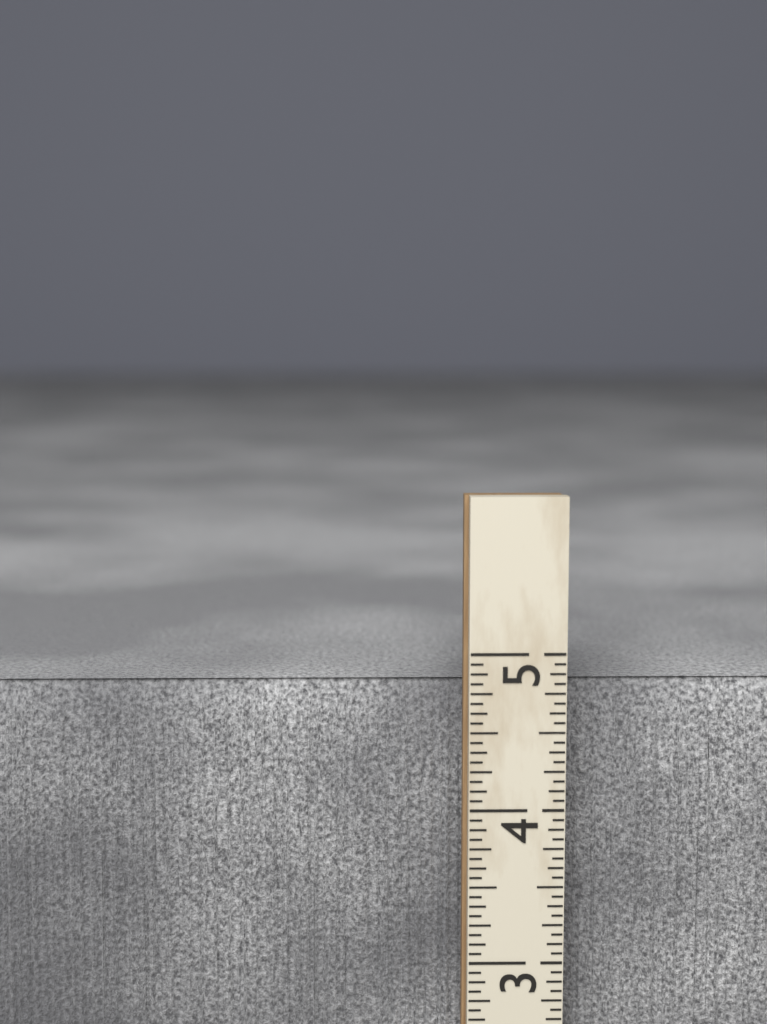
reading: 4.7500 (no unit)
